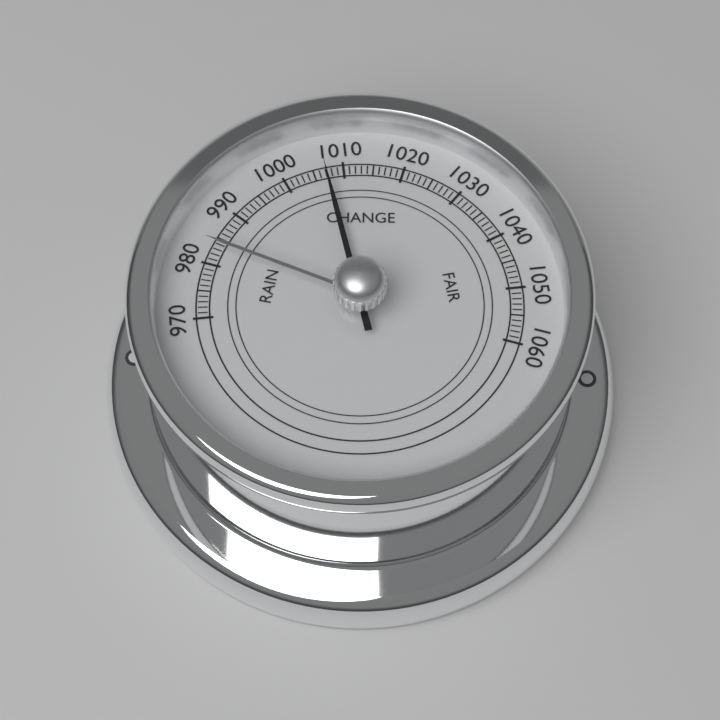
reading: 1007 (no unit)
